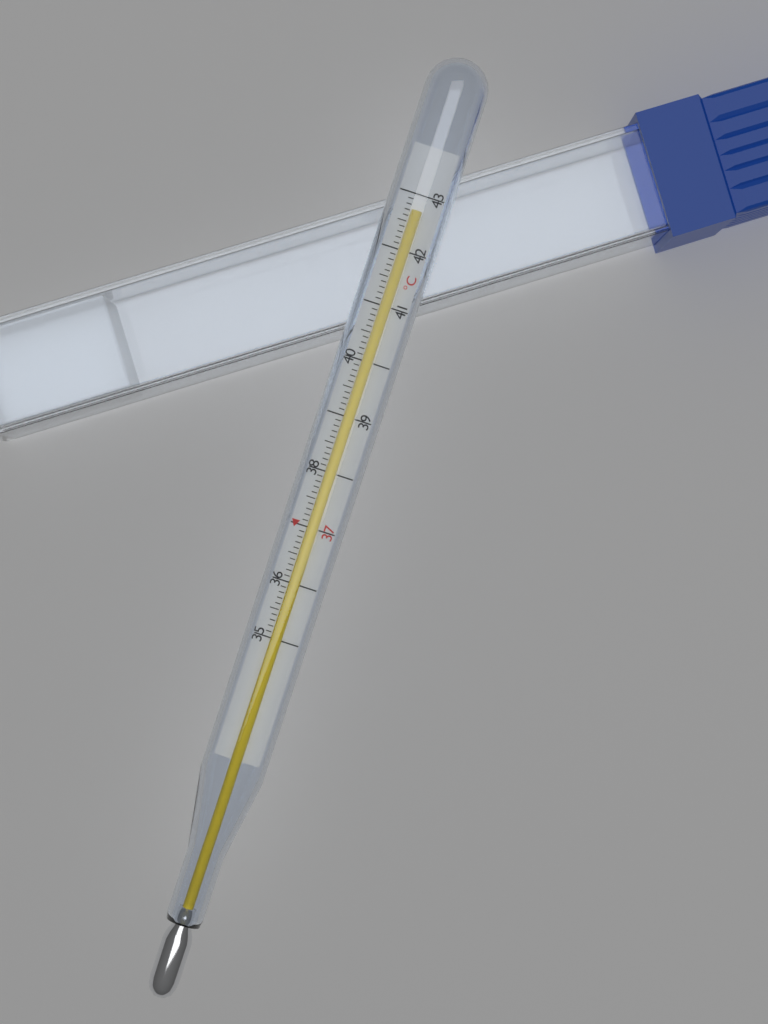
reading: 42.7 °C
